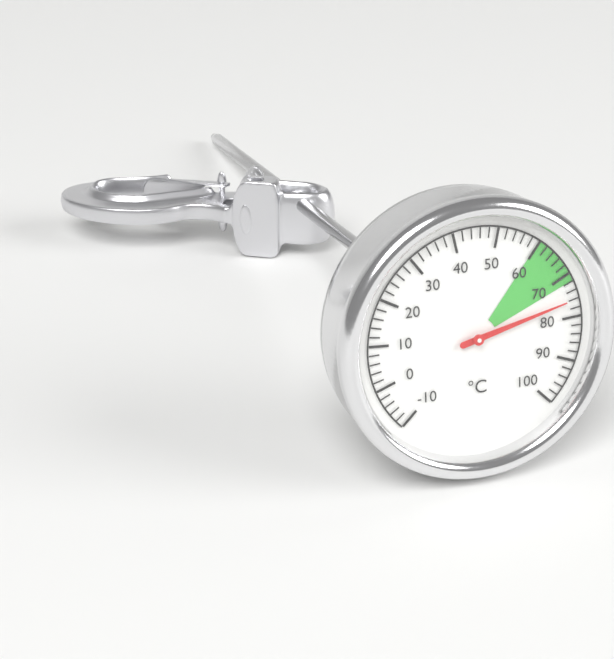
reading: 76 °C
